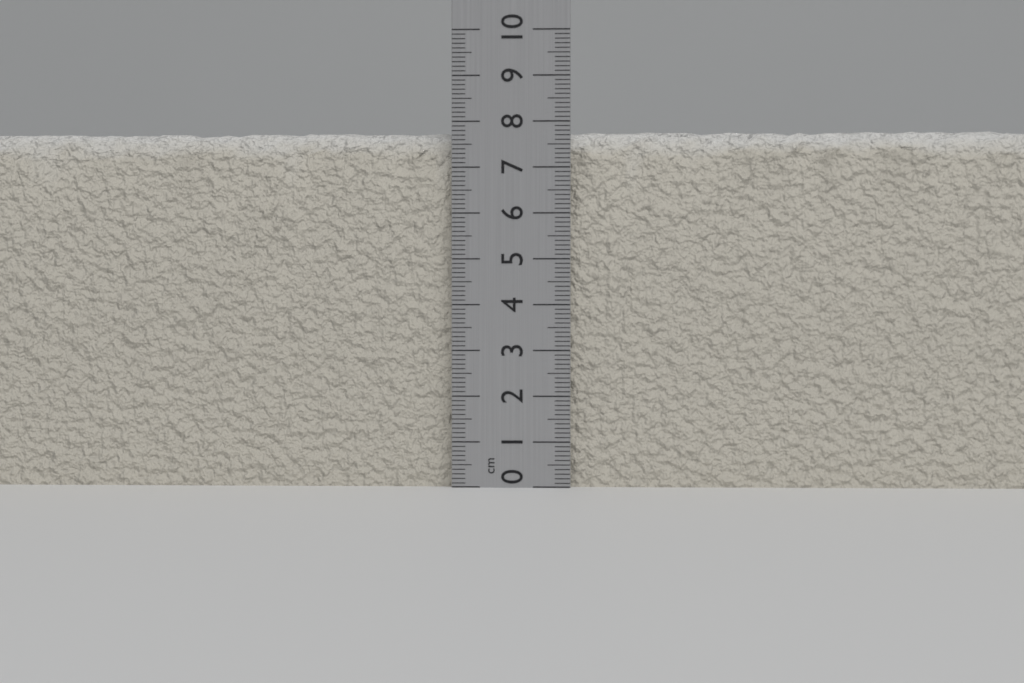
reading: 7.8 cm
